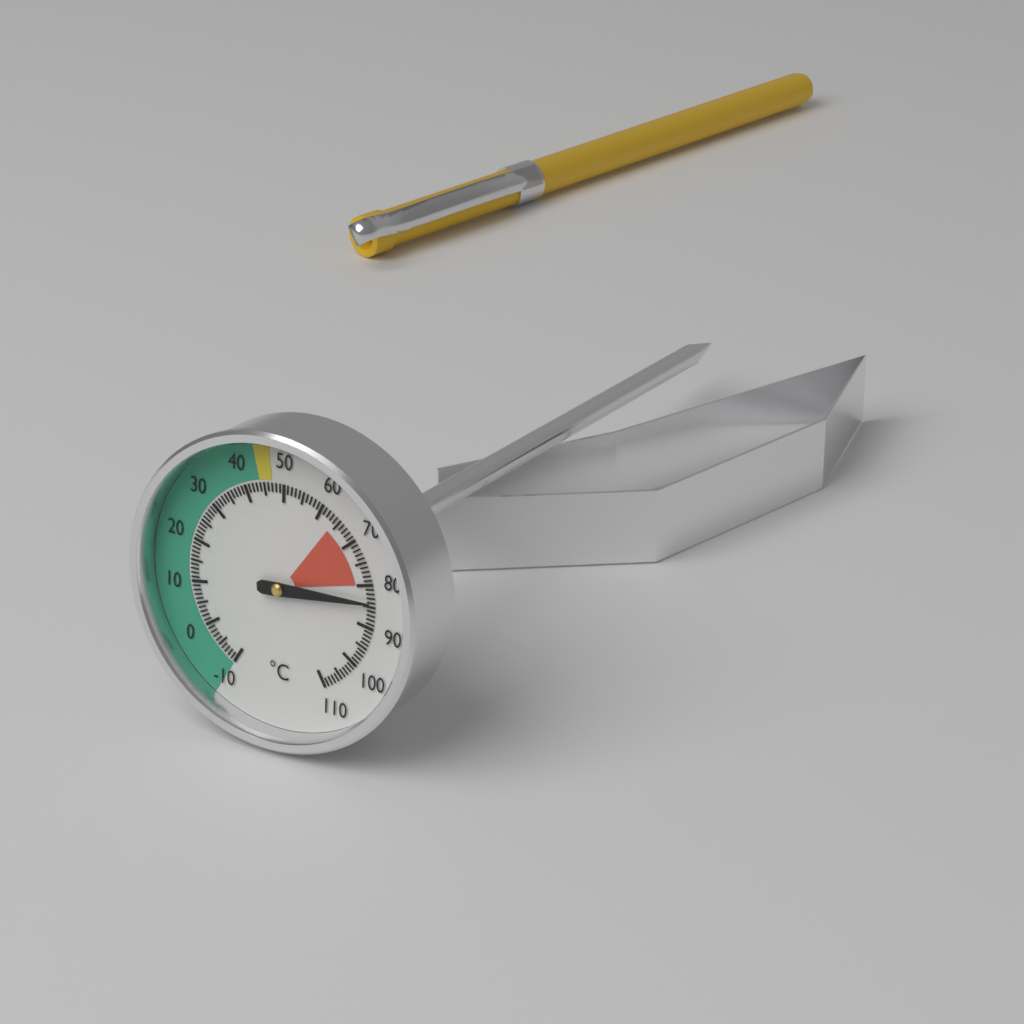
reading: 84 °C
